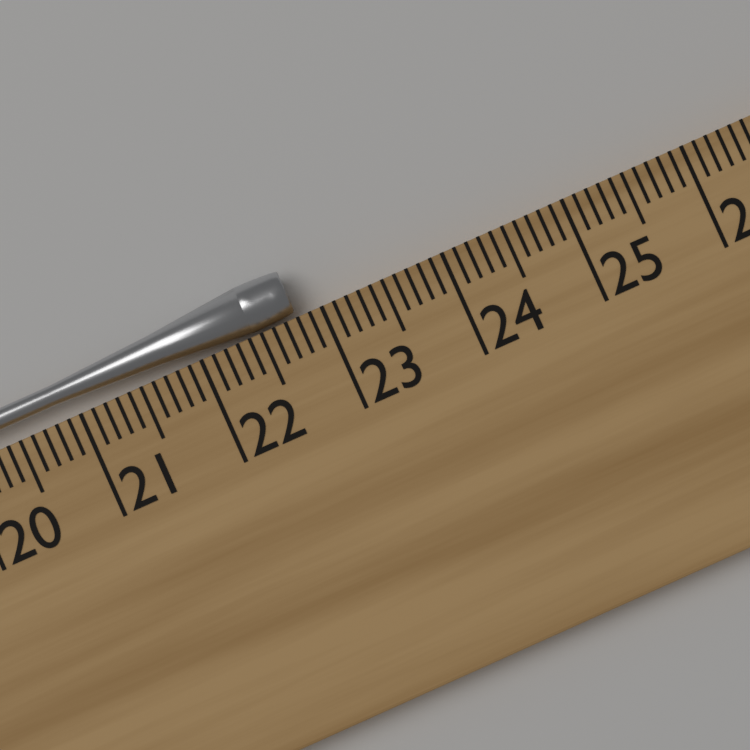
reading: 22.8 cm
